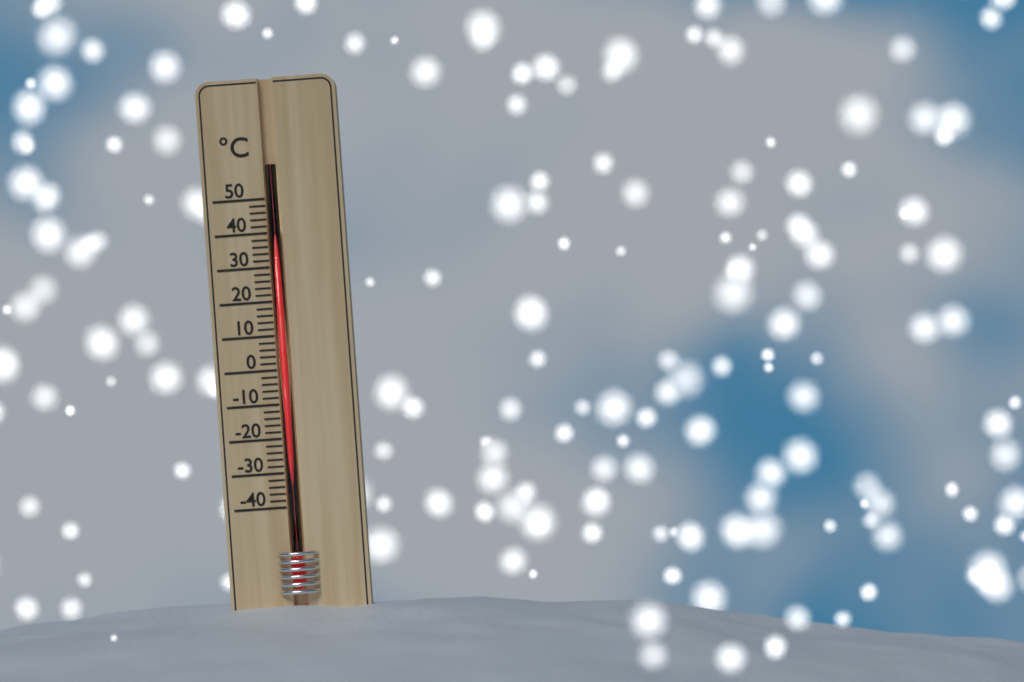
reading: 42 °C
